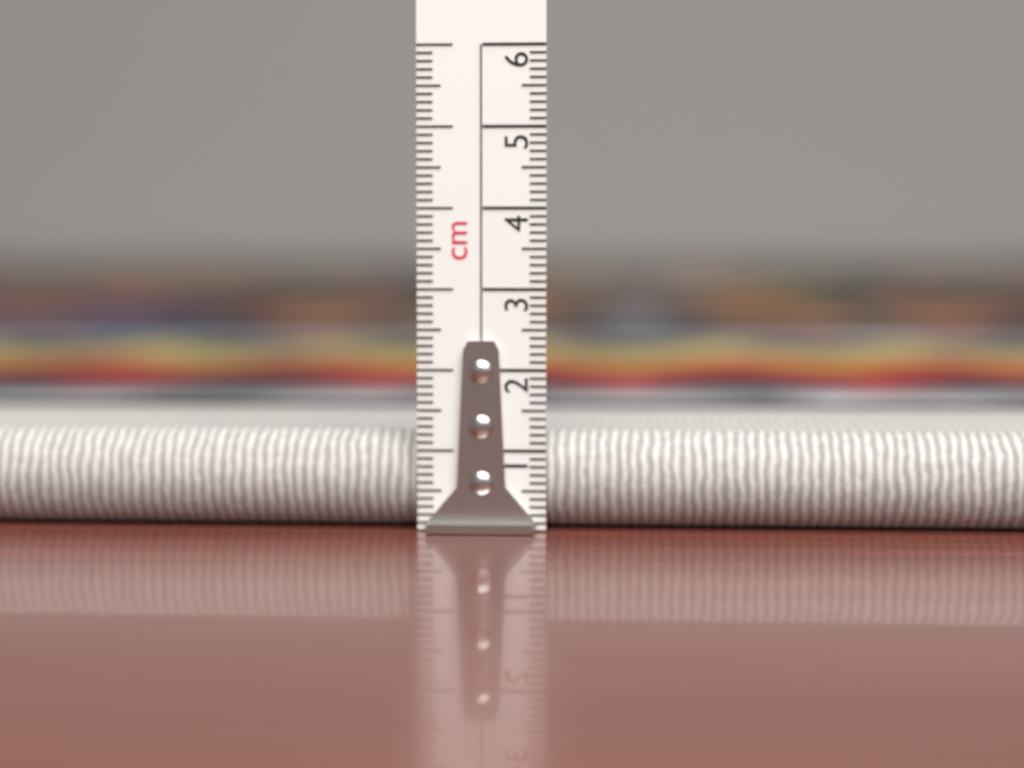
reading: 1.2 cm
